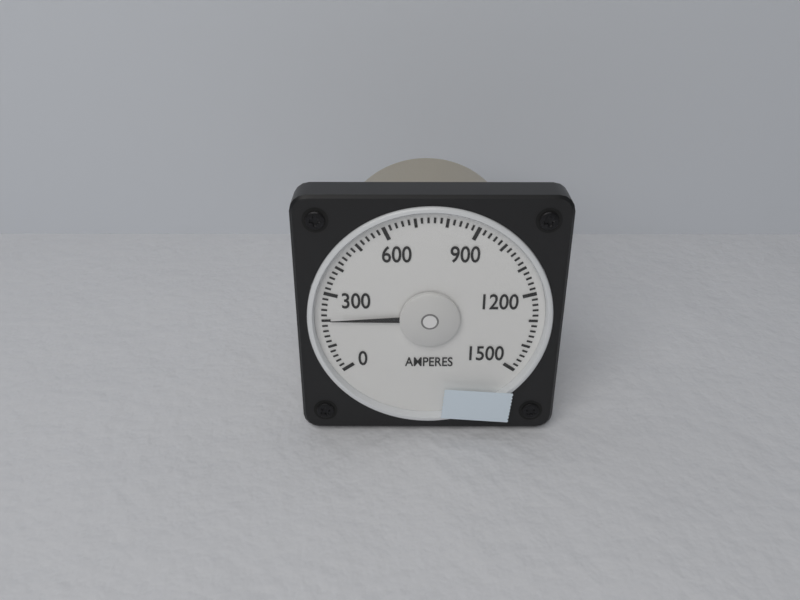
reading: 200 A
